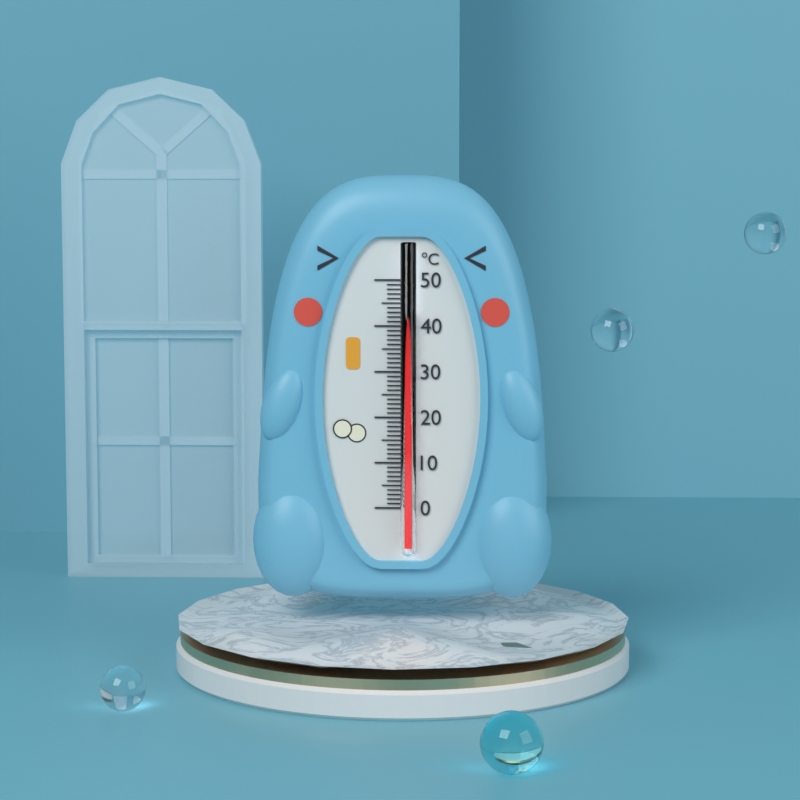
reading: 44 °C
